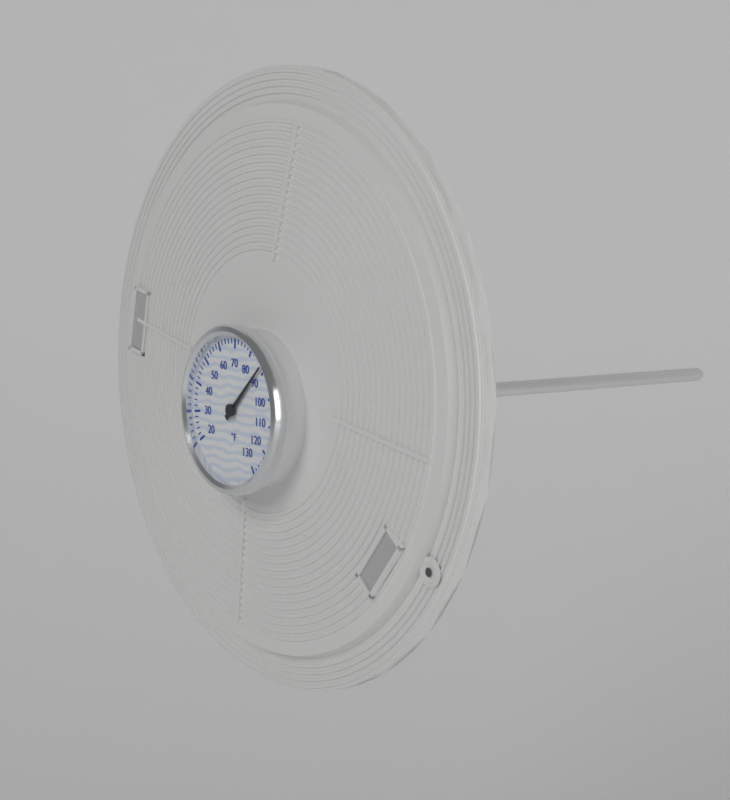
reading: 88 °F
